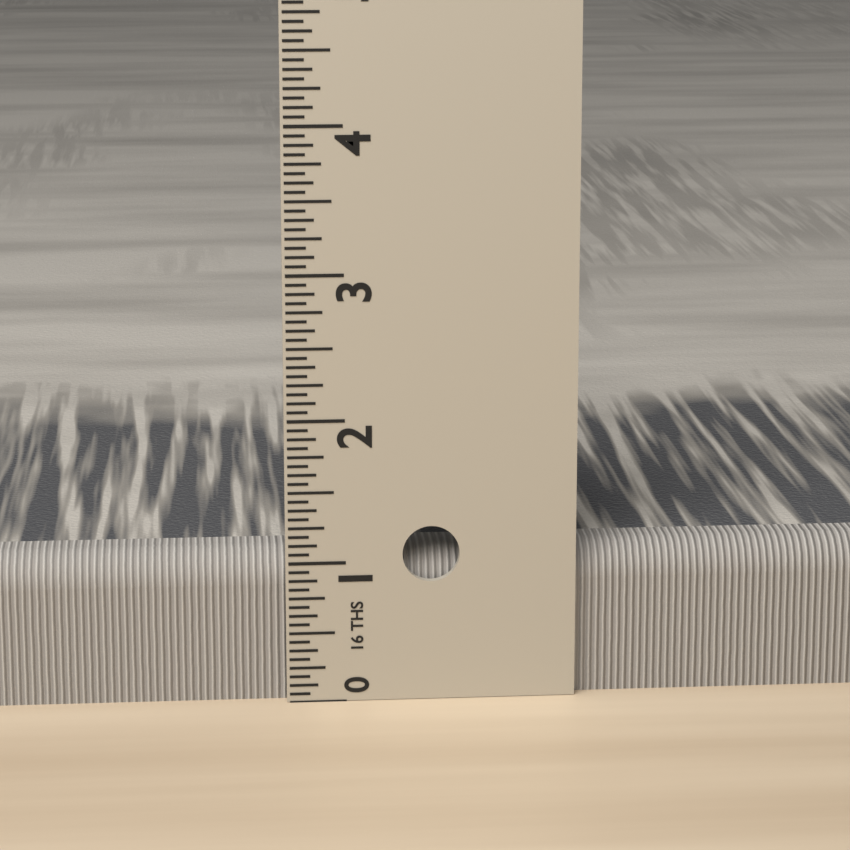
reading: 1.0625 in
